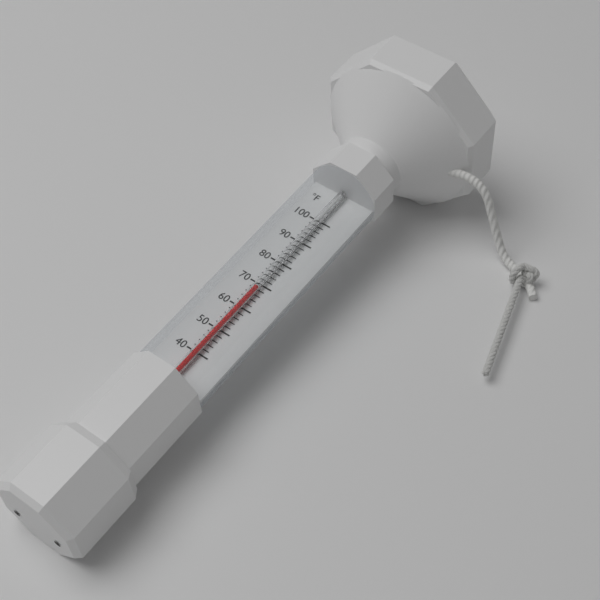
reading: 68 °F
